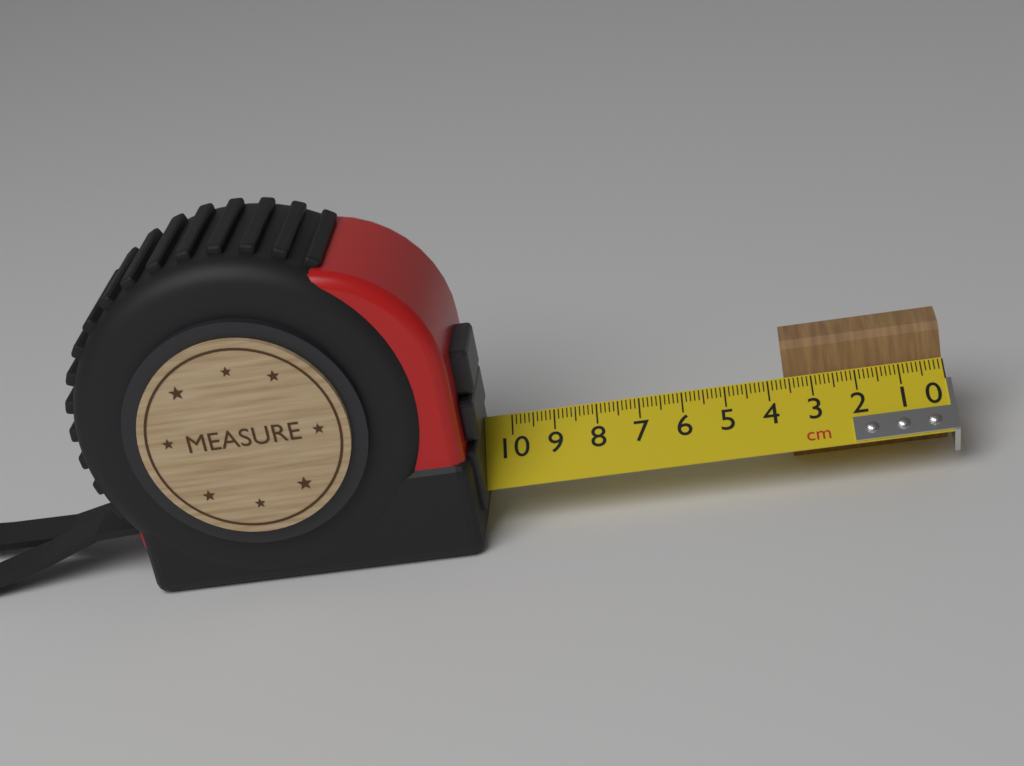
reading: 3.6 cm
